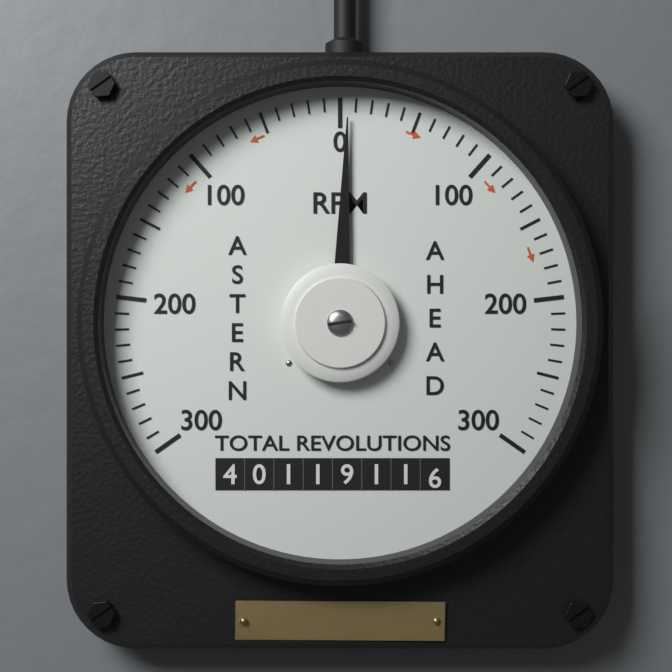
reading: 5 RPM
